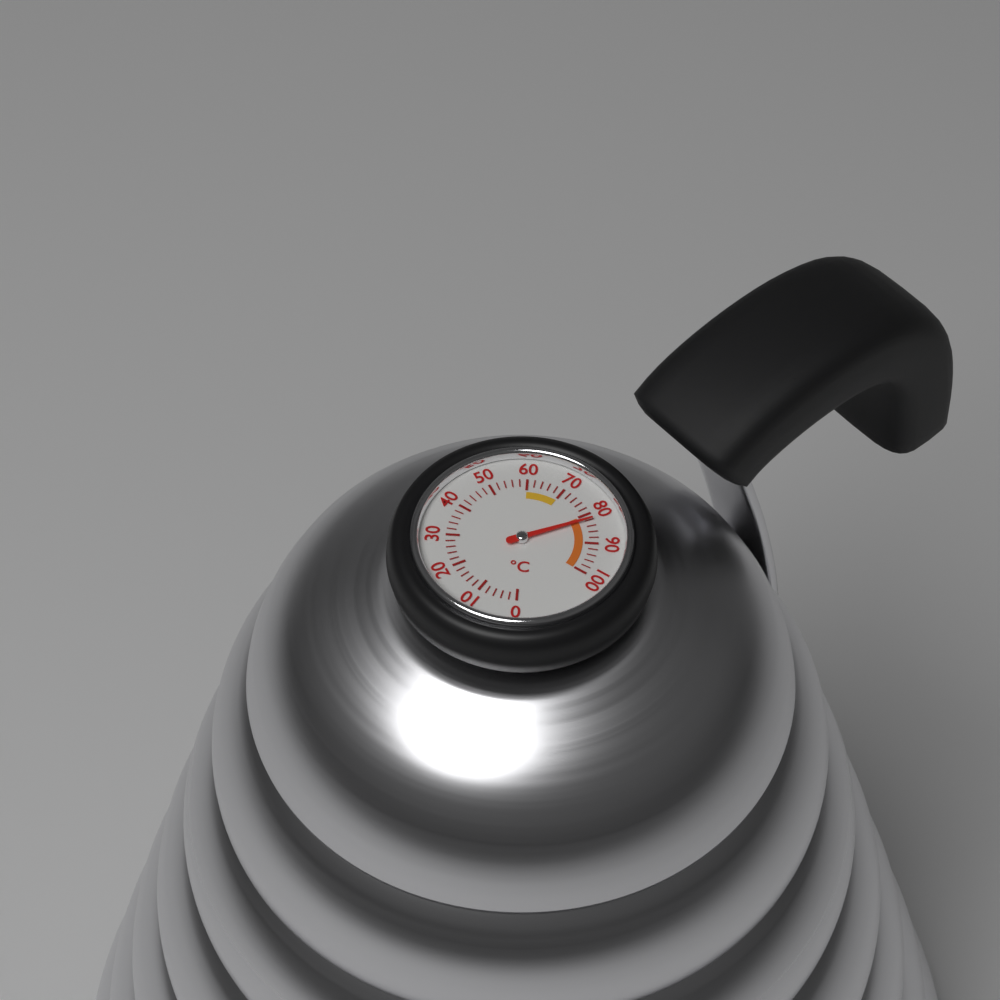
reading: 82 °C
